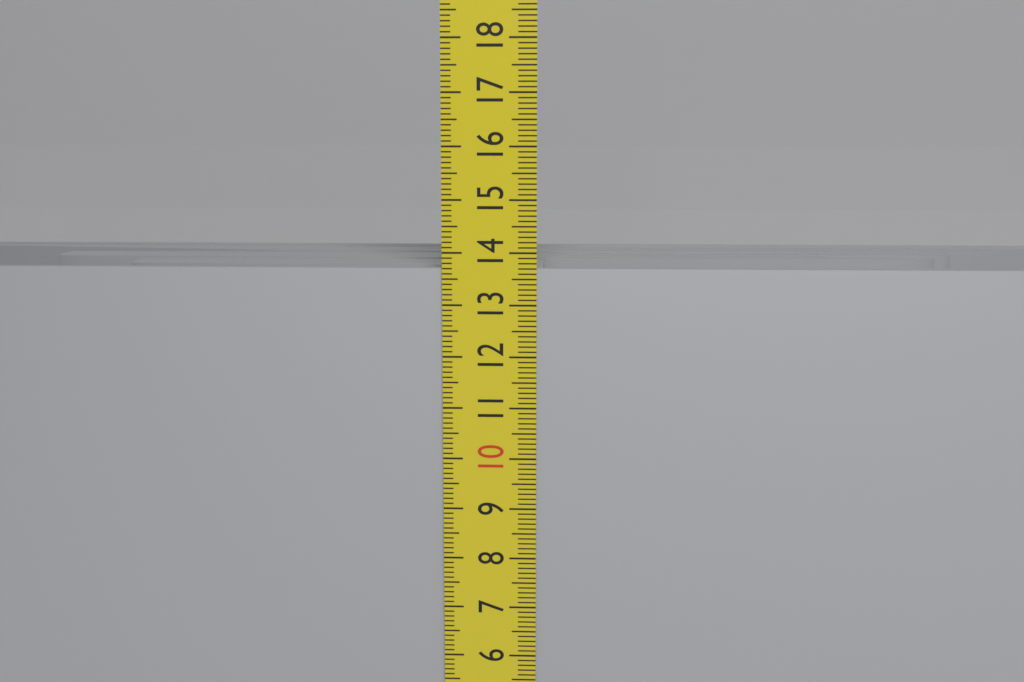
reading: 13.7 cm
